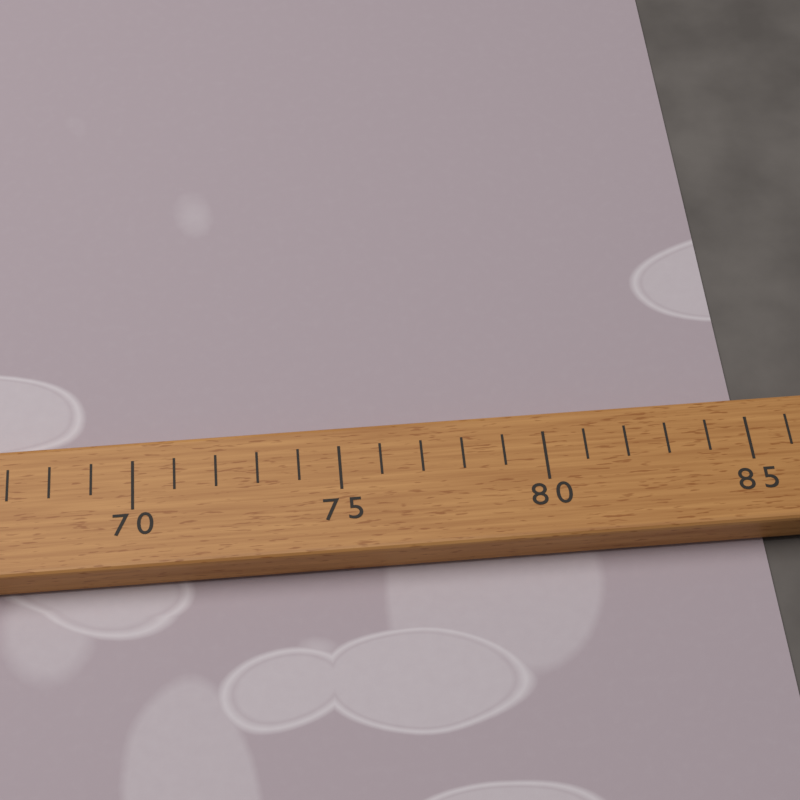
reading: 85 (no unit)
